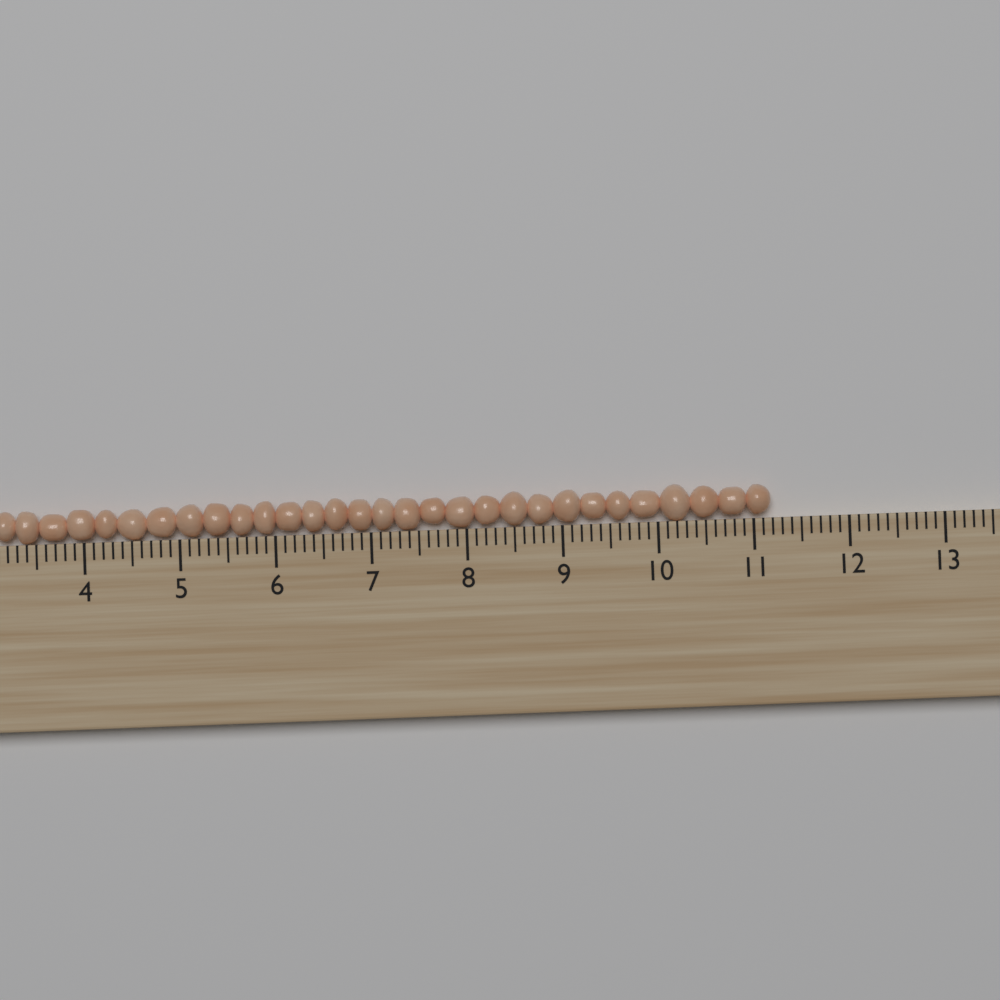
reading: 11.2 (no unit)
